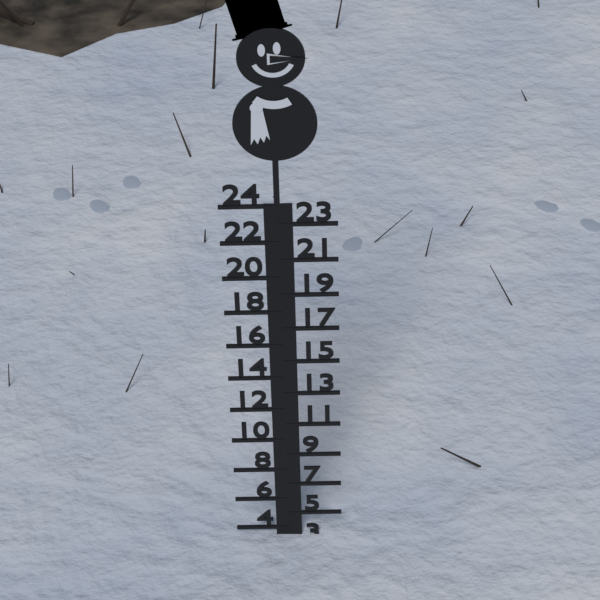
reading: 3.5 (no unit)
